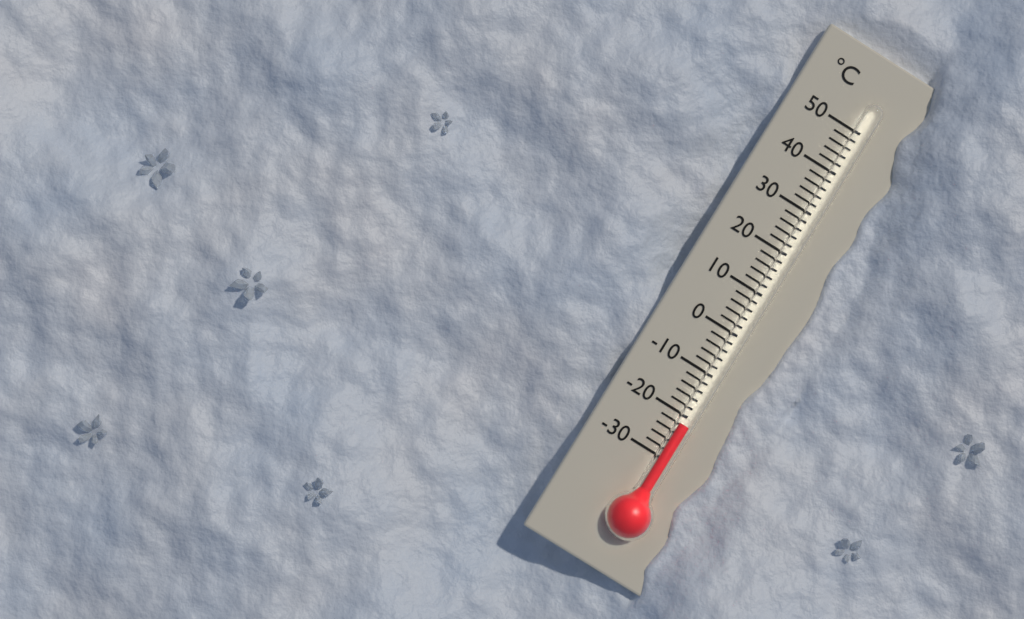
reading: -22 °C
